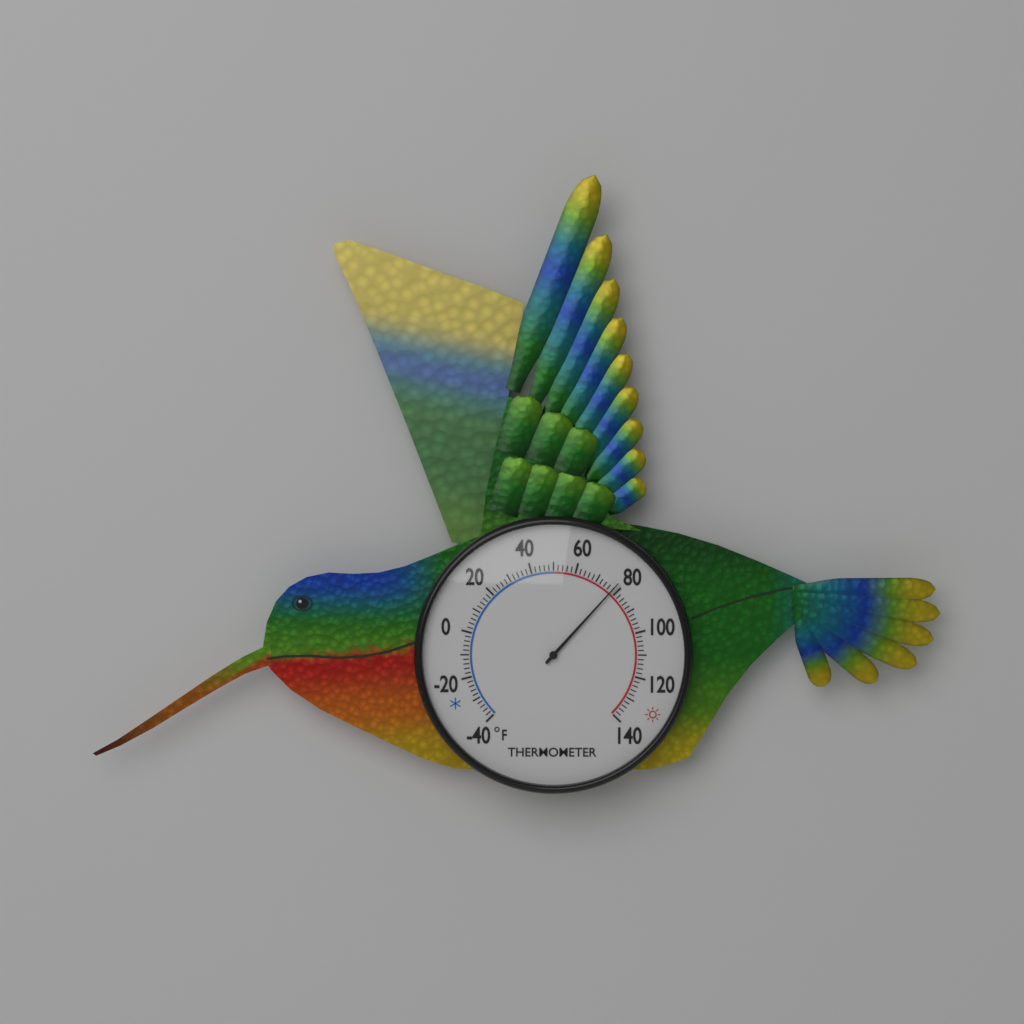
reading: 78 °F
